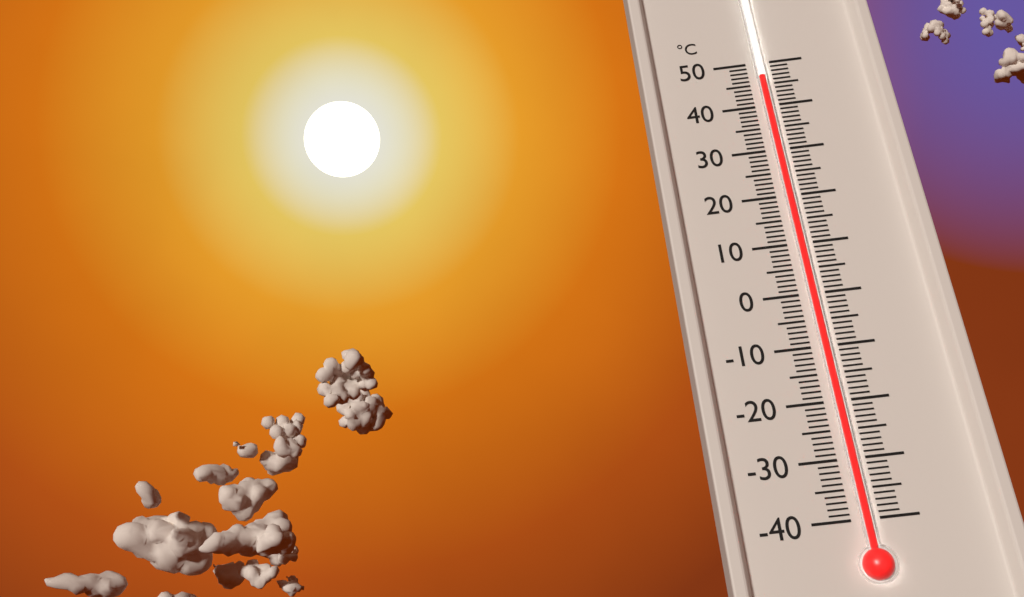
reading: 46 °C
